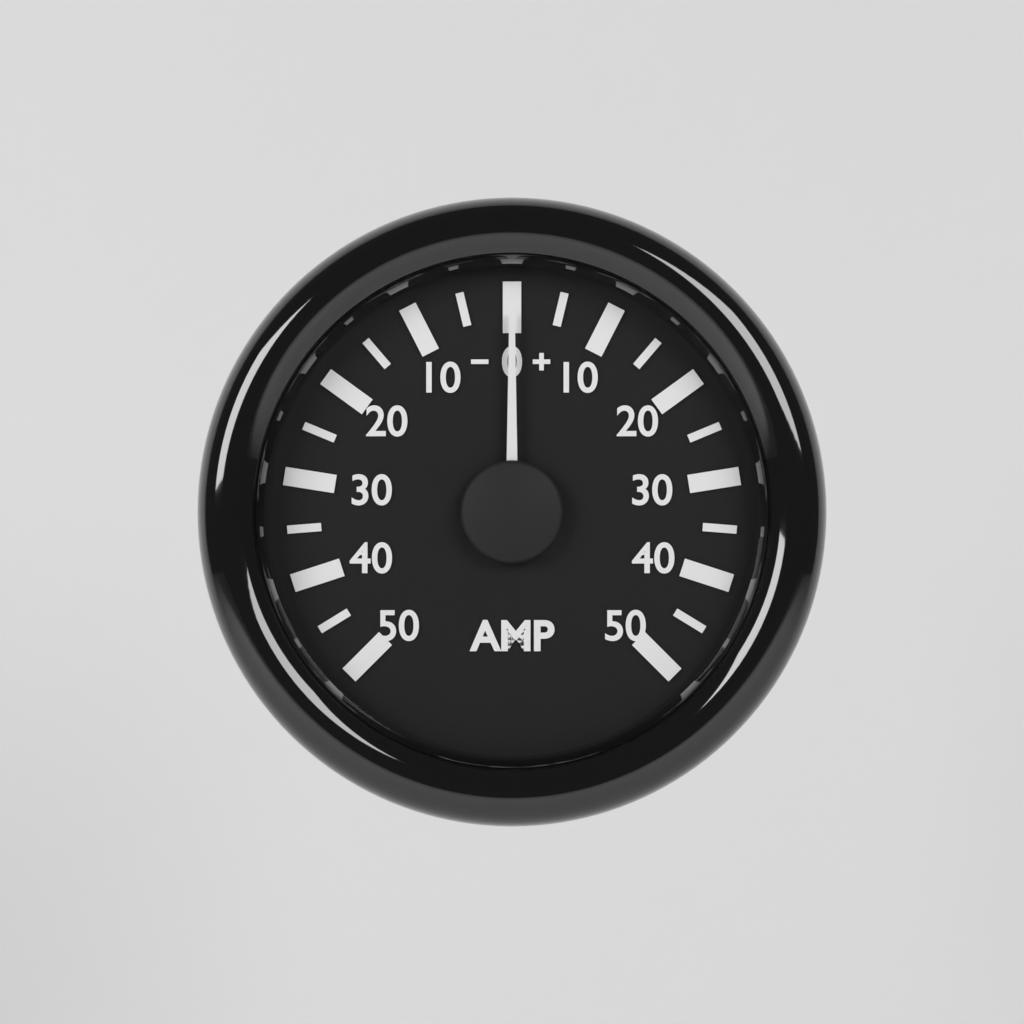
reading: 0 AMP
